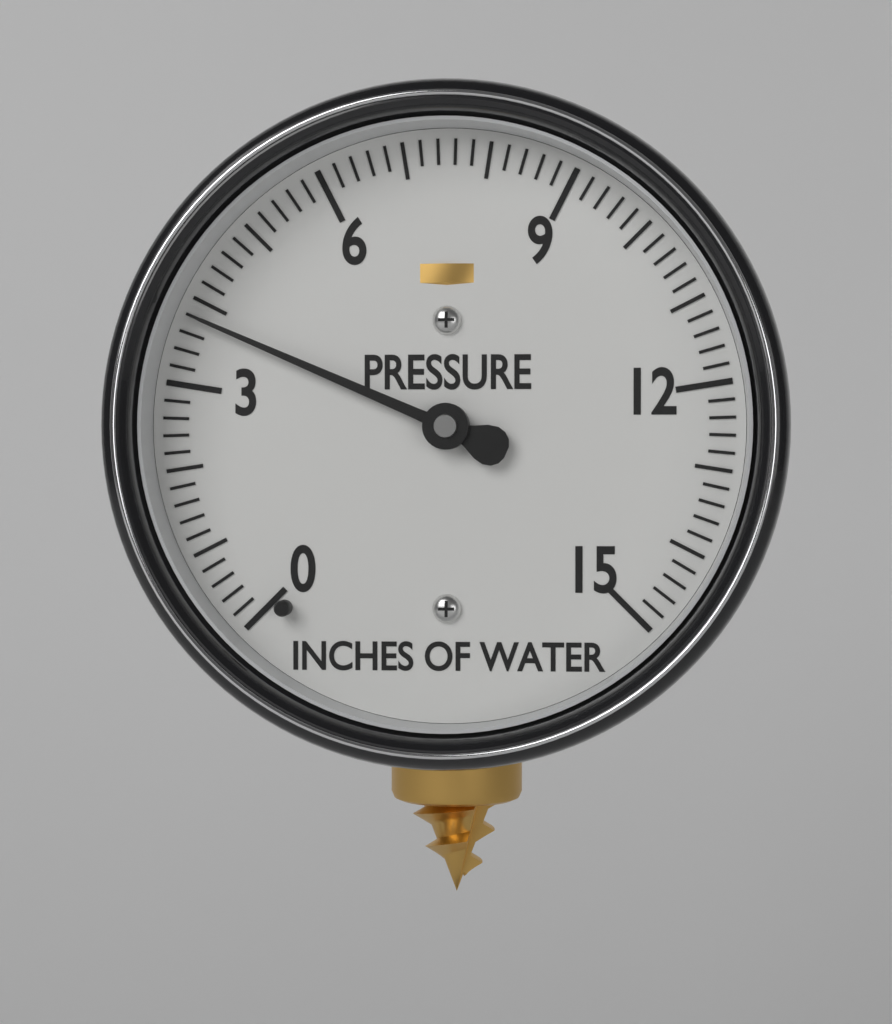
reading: 3.8 inches of water
